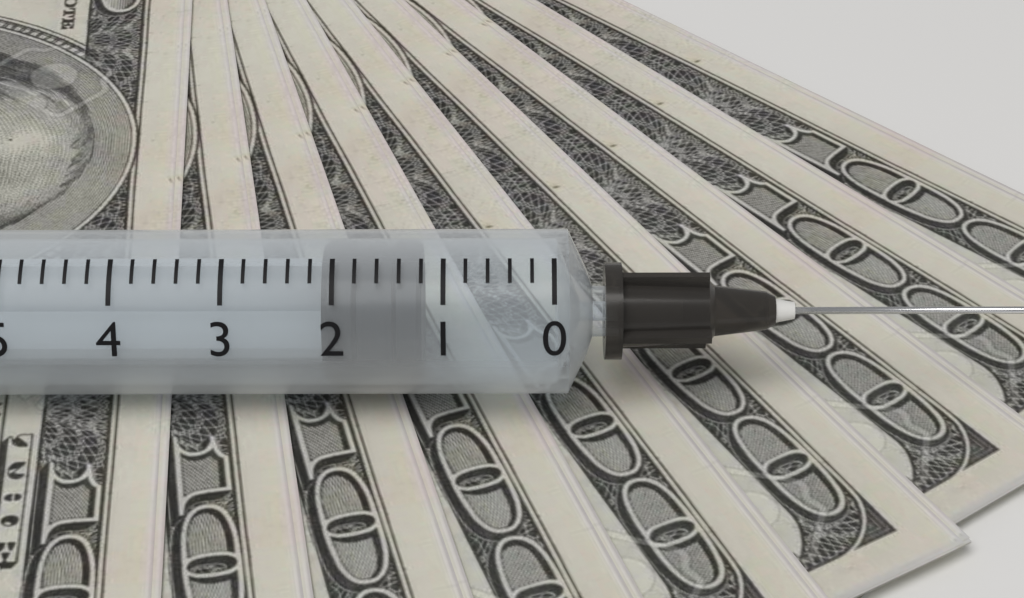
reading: 1.2 ml
